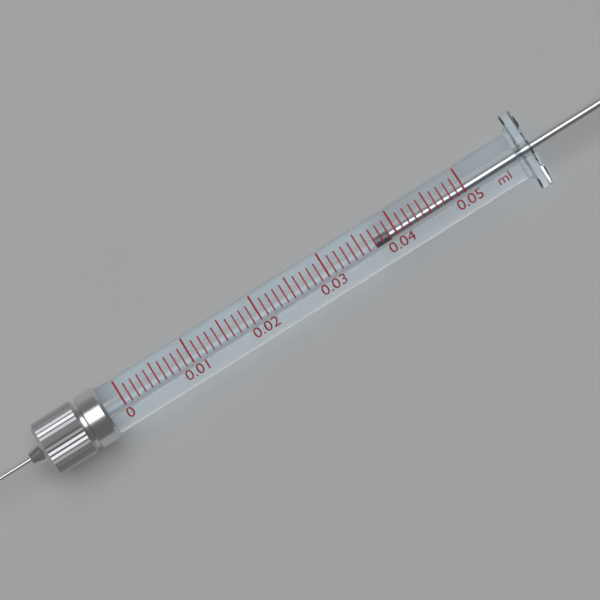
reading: 0.037 ml
